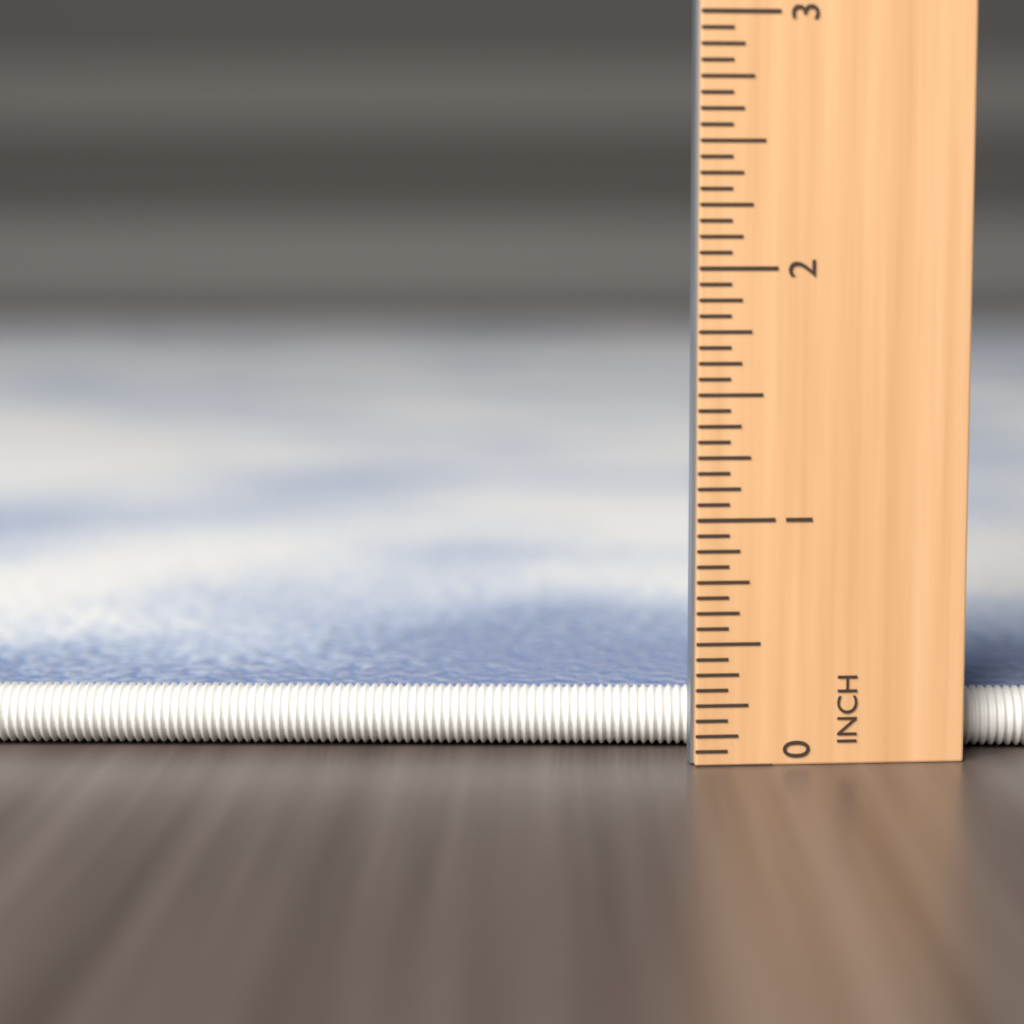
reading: 0.2500 in
